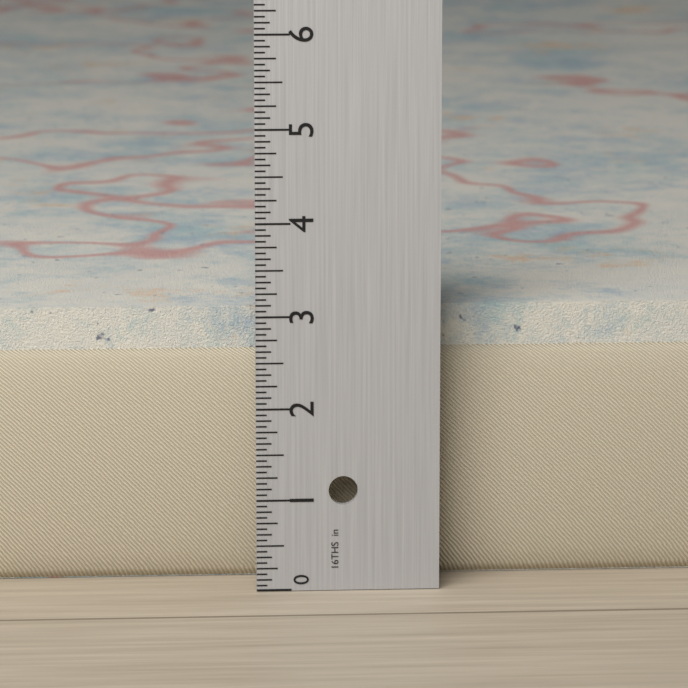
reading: 3.0000 in
